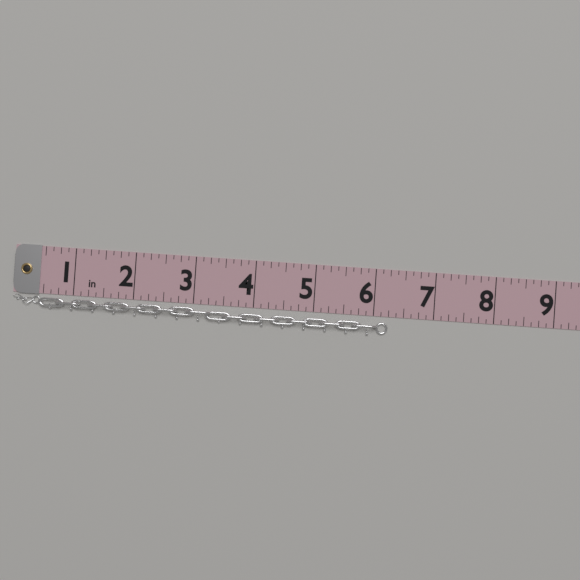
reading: 6.250 in
